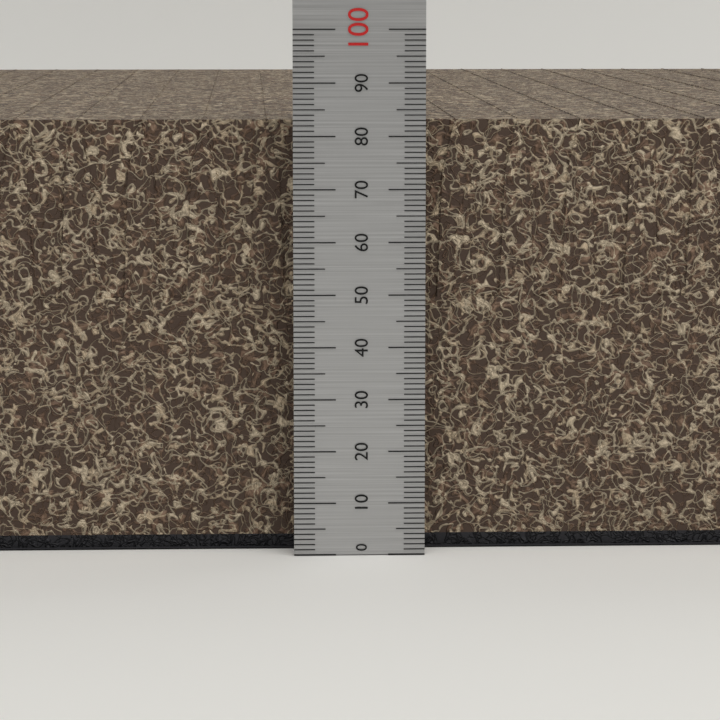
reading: 83 (no unit)
